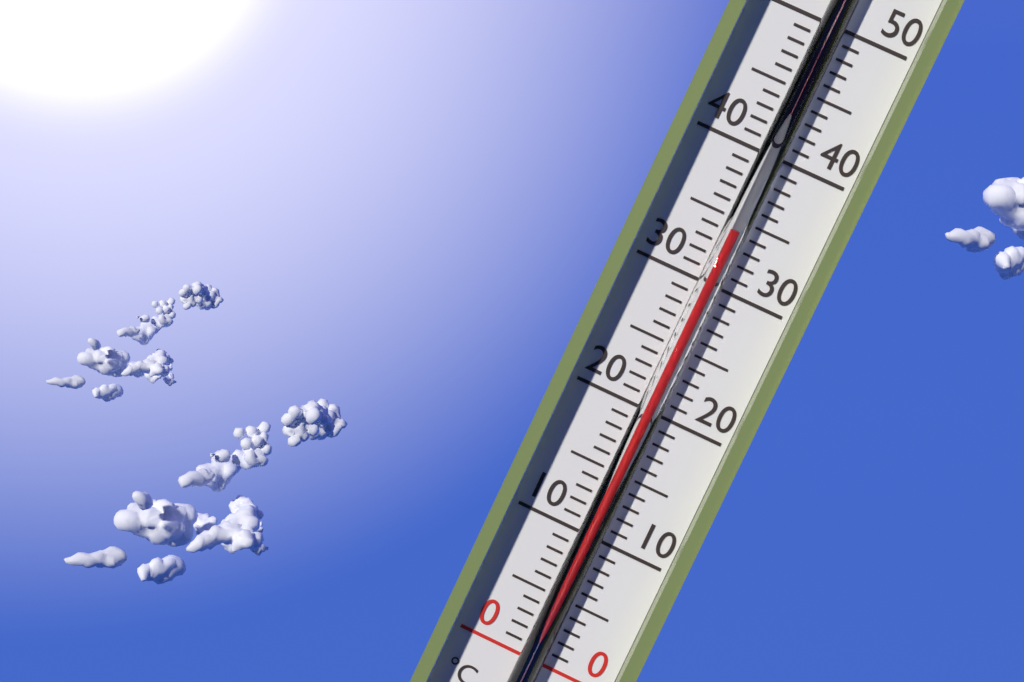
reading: 34 °C
